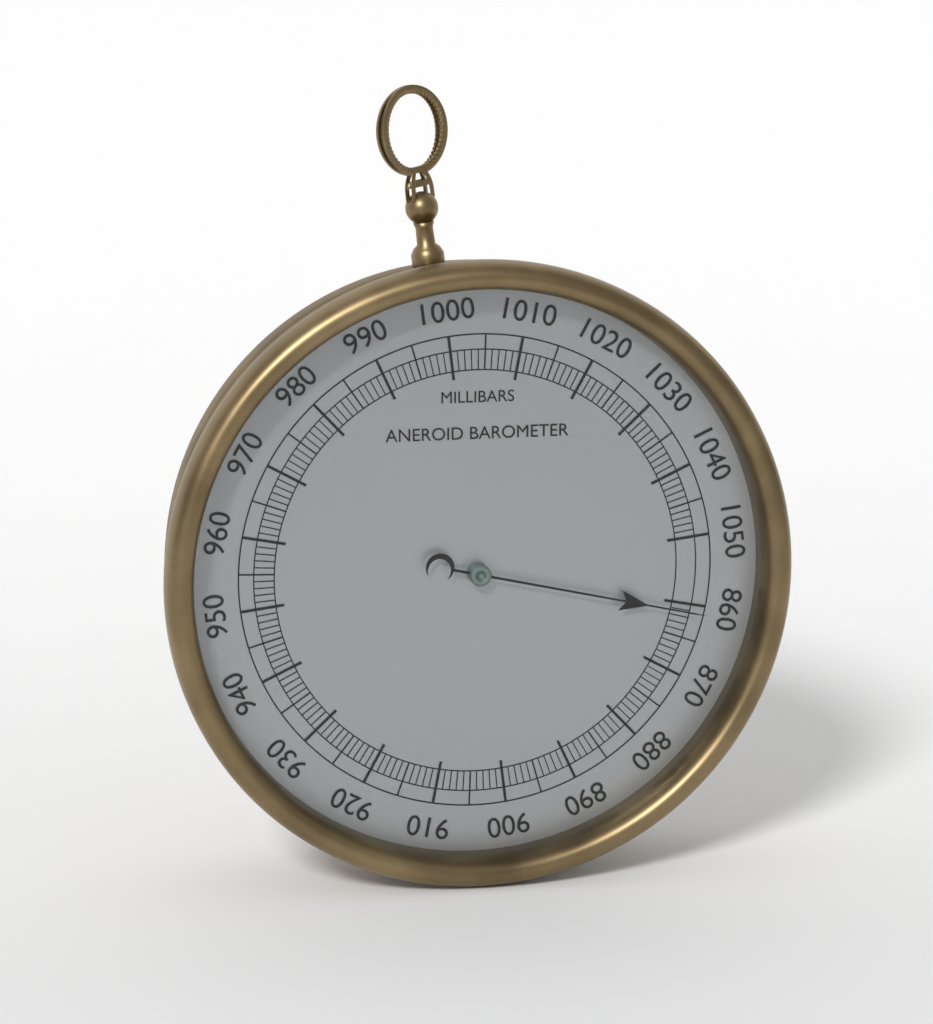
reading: 861 mbar
